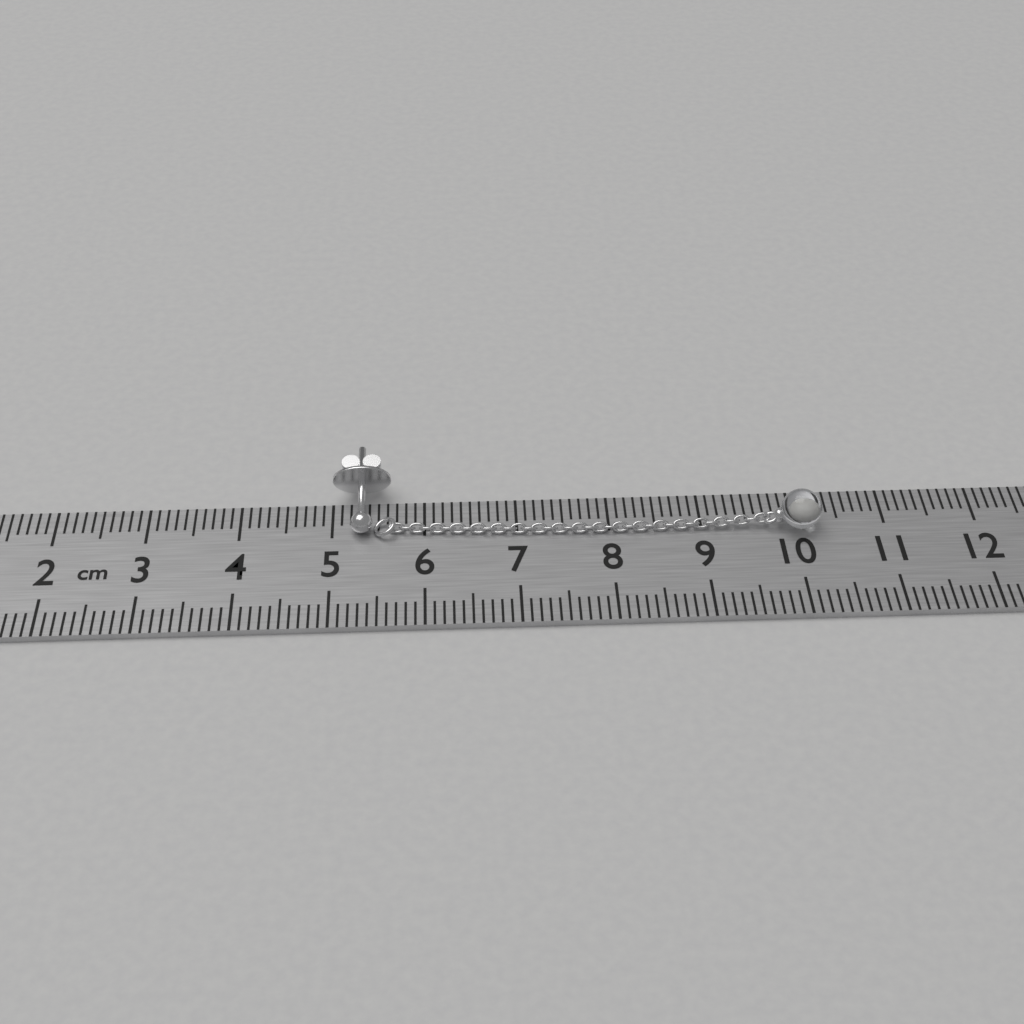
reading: 10.3 cm
